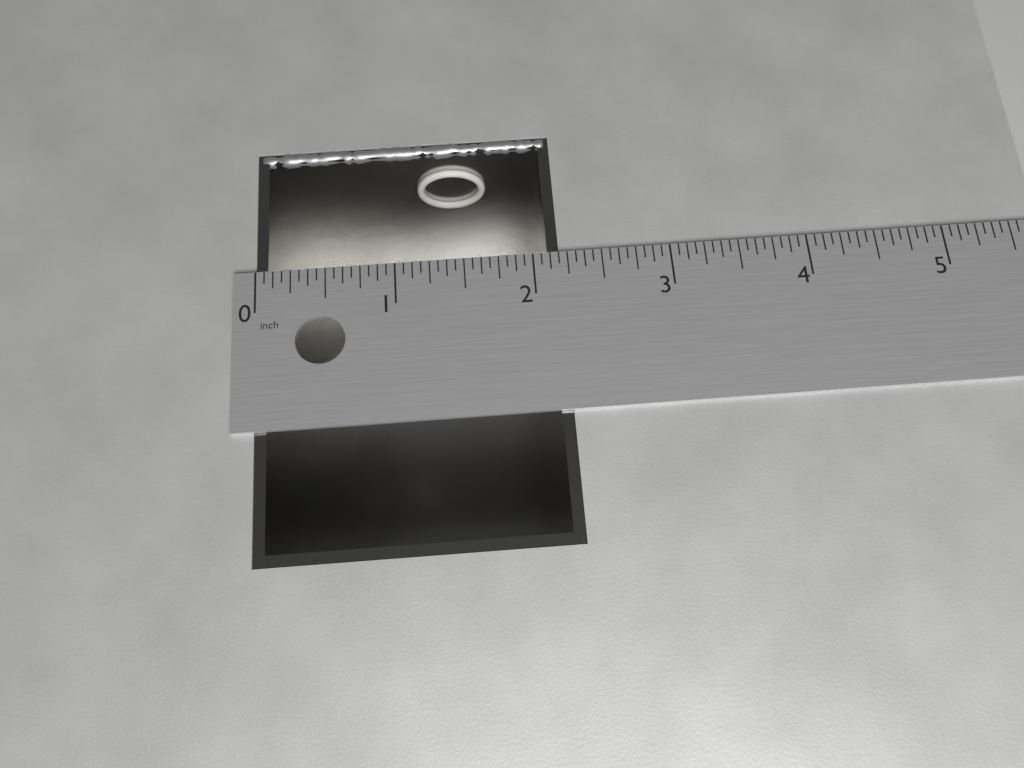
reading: 2.1875 in
